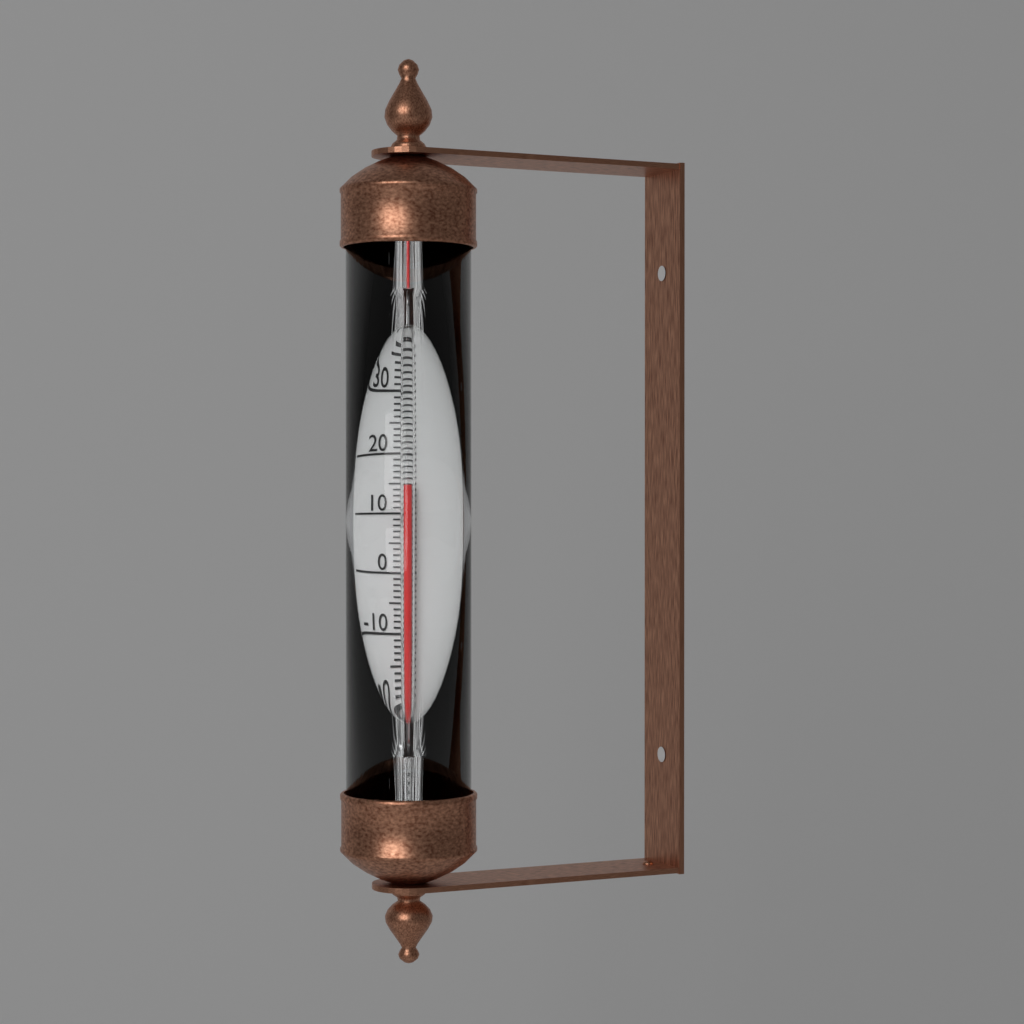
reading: 15 °C
